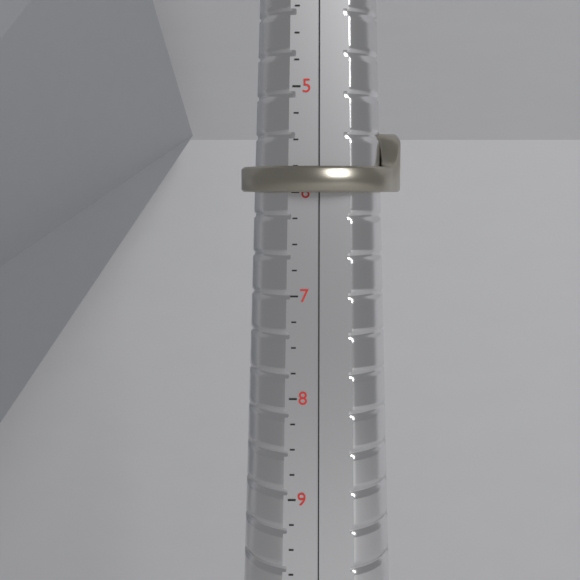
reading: 6.00 (no unit)
